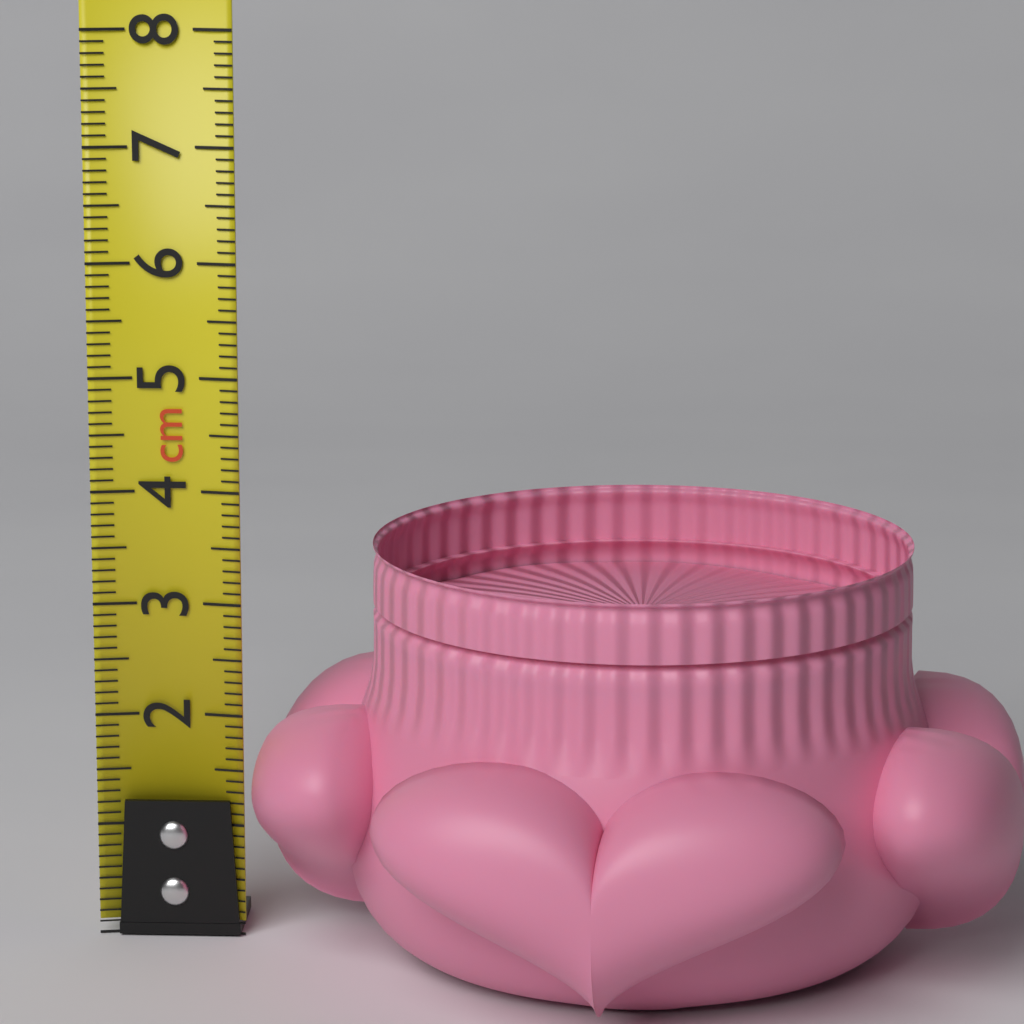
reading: 3.6 cm
